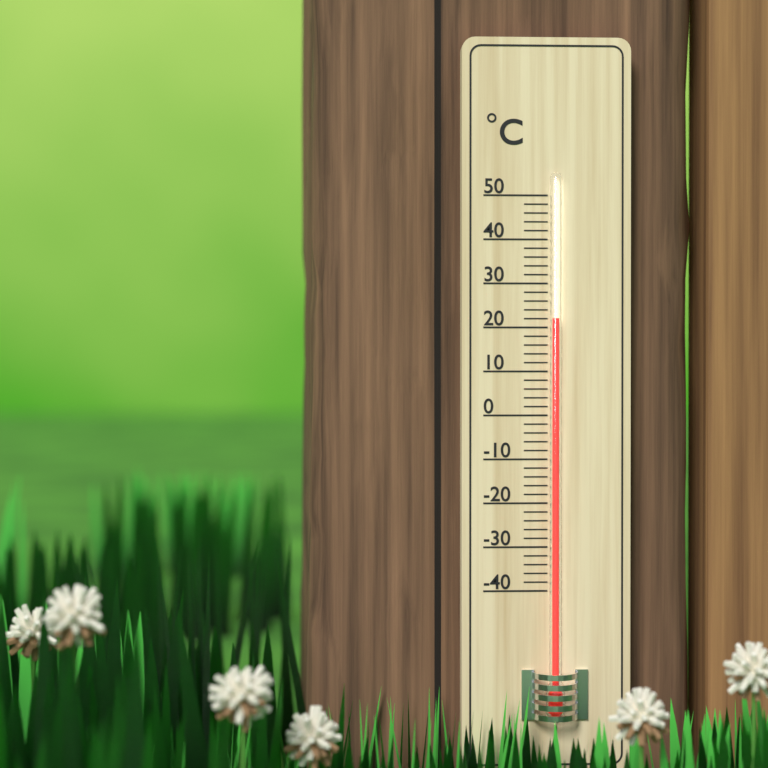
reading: 22 °C
